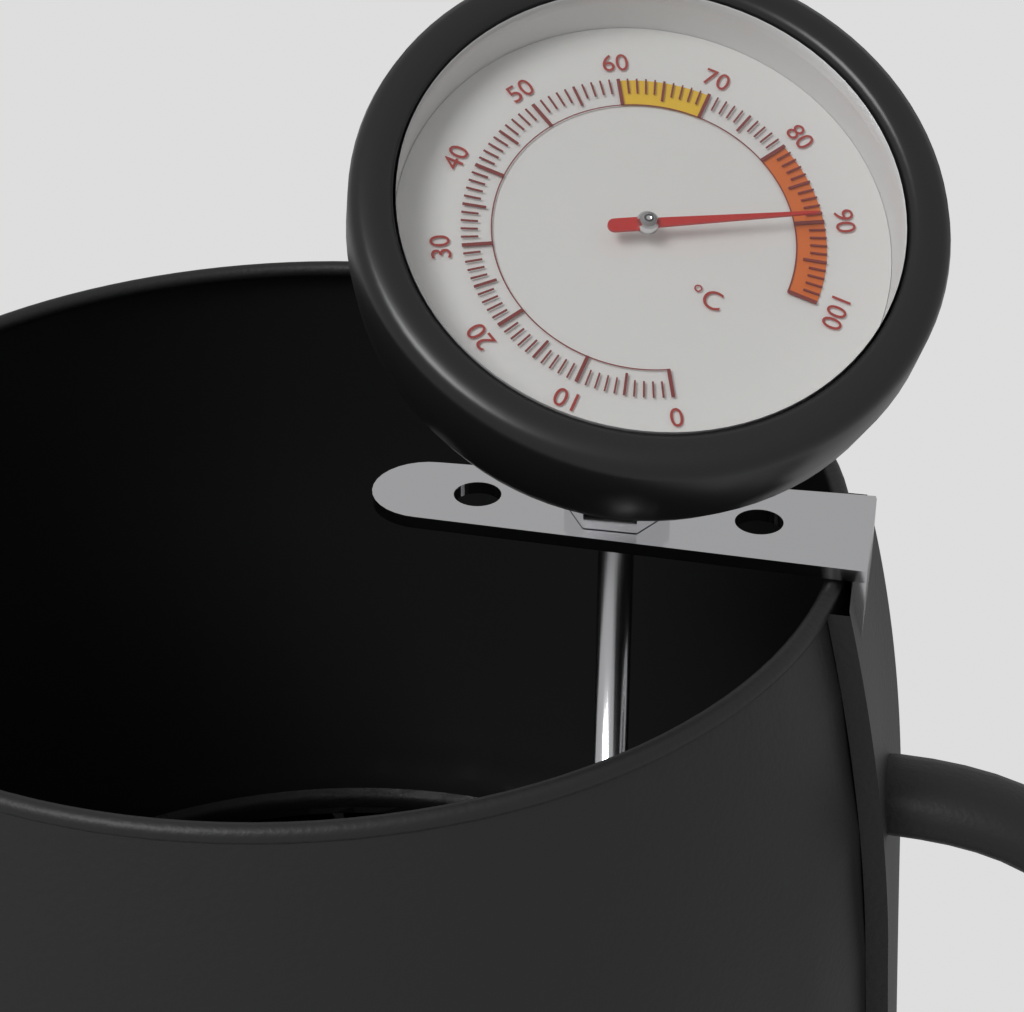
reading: 90 °C
